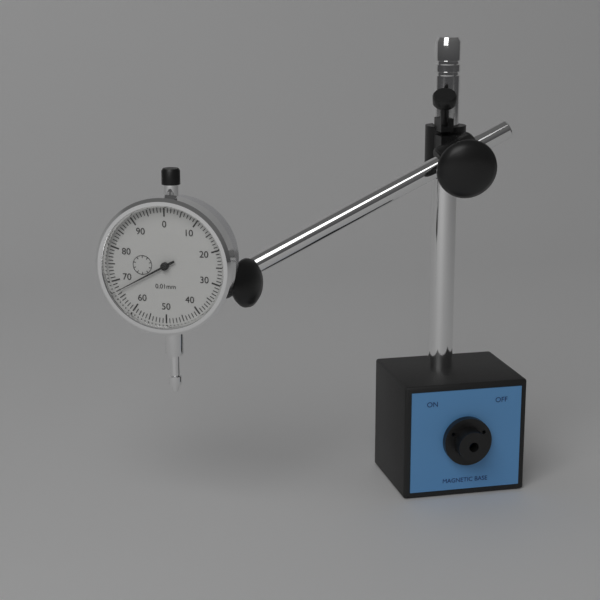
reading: 0.67 mm
